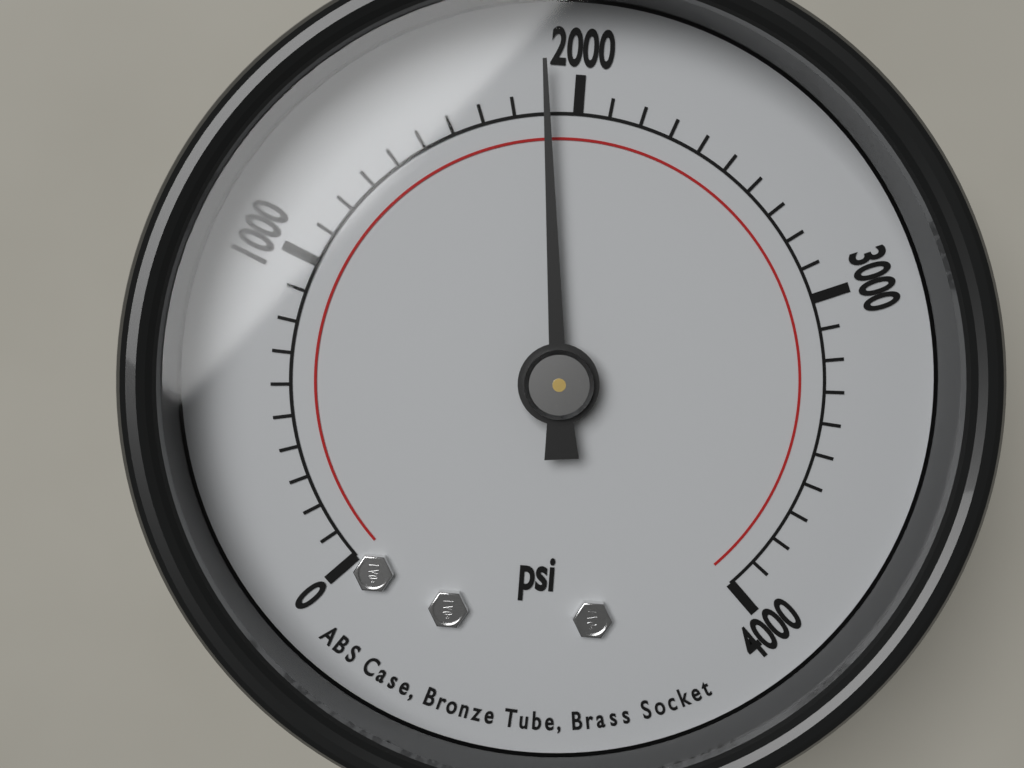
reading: 1900 psi
